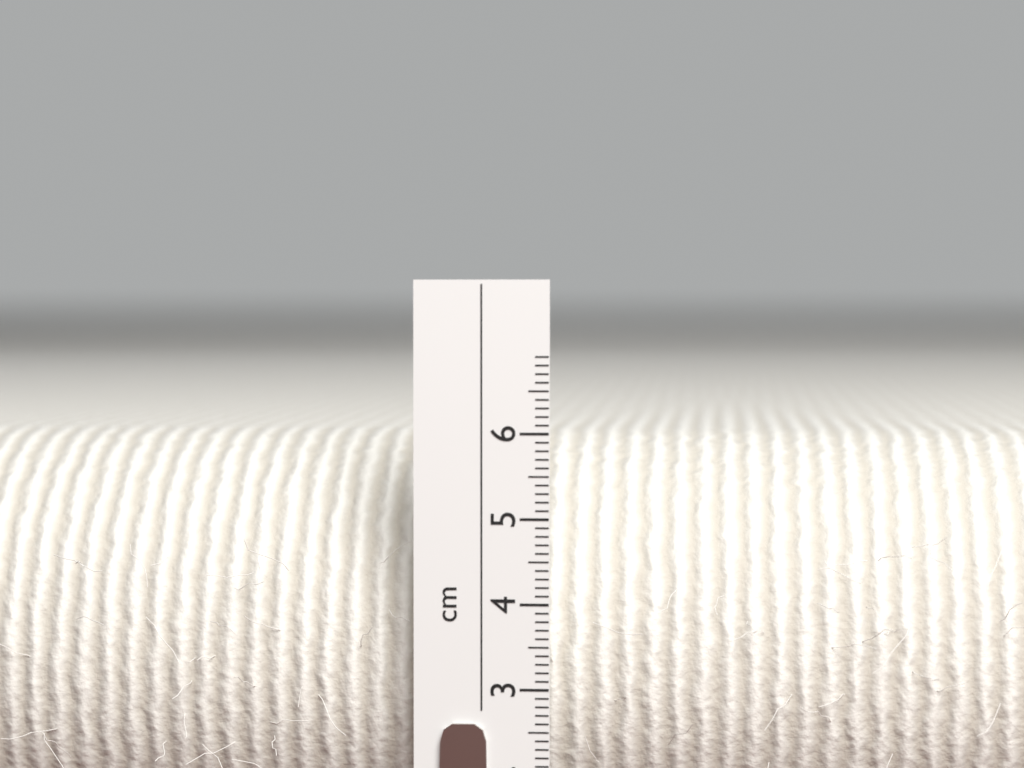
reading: 5.9 cm
